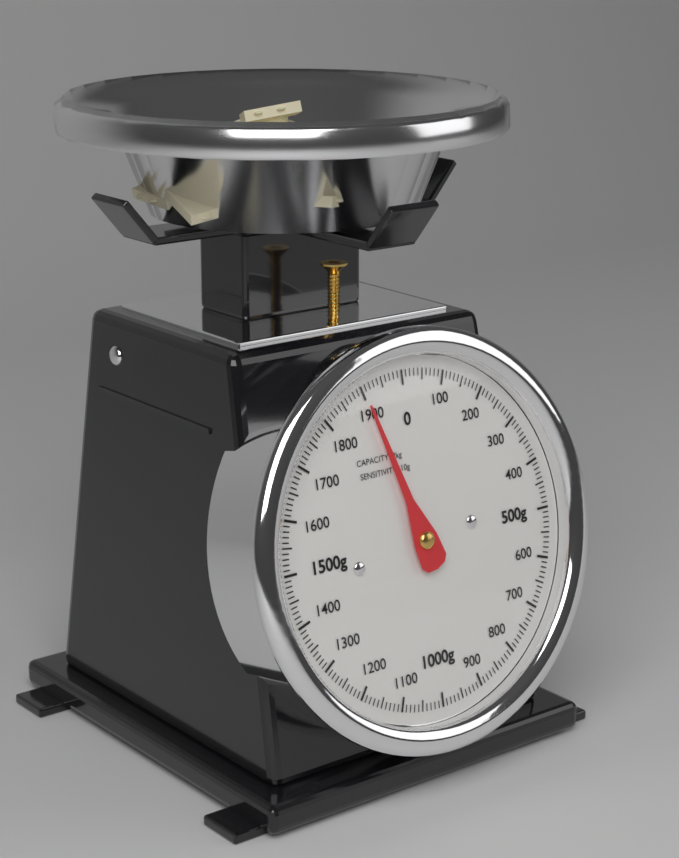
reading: 1900 g
